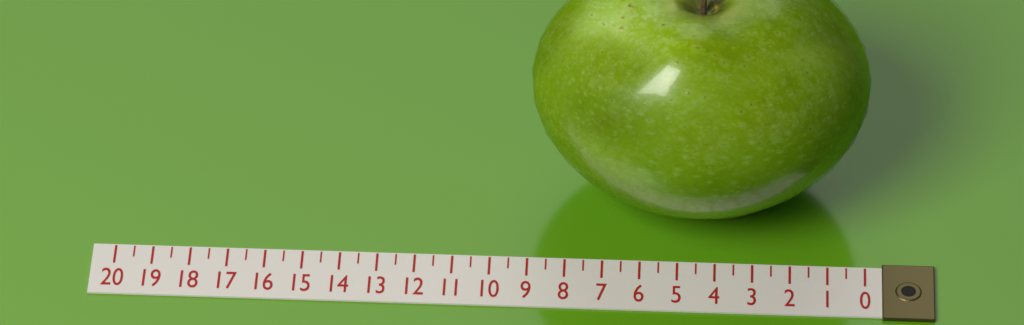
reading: 9.0 (no unit)
